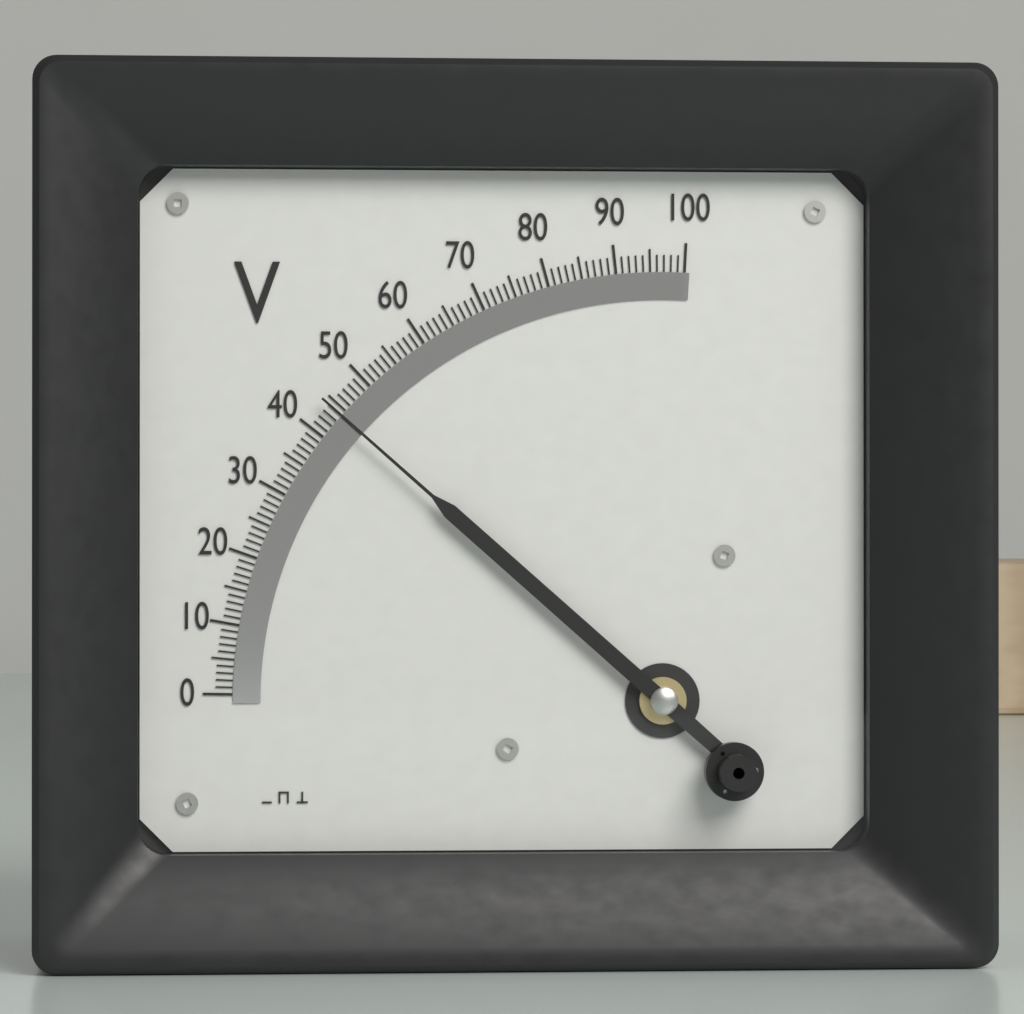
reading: 44 V
